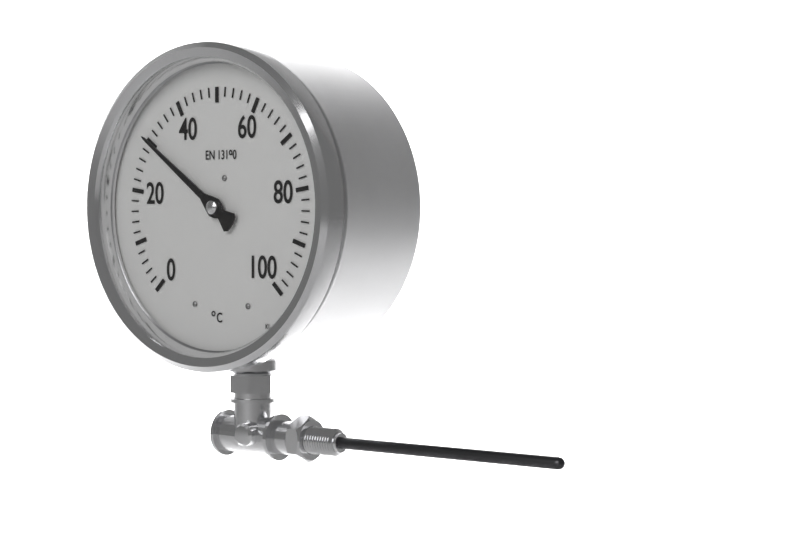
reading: 30 °C
